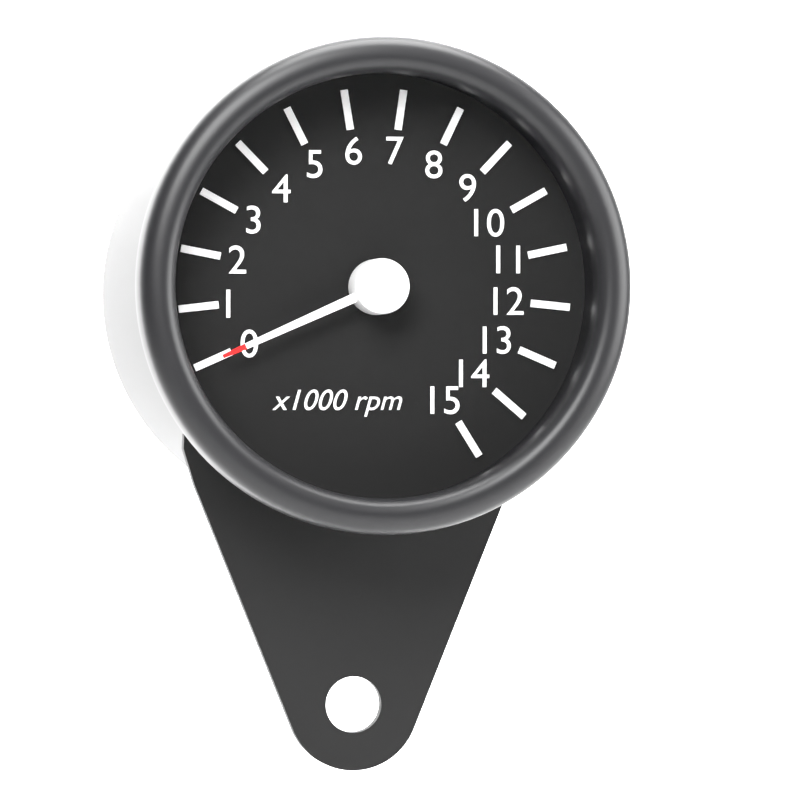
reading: 0 rpm
